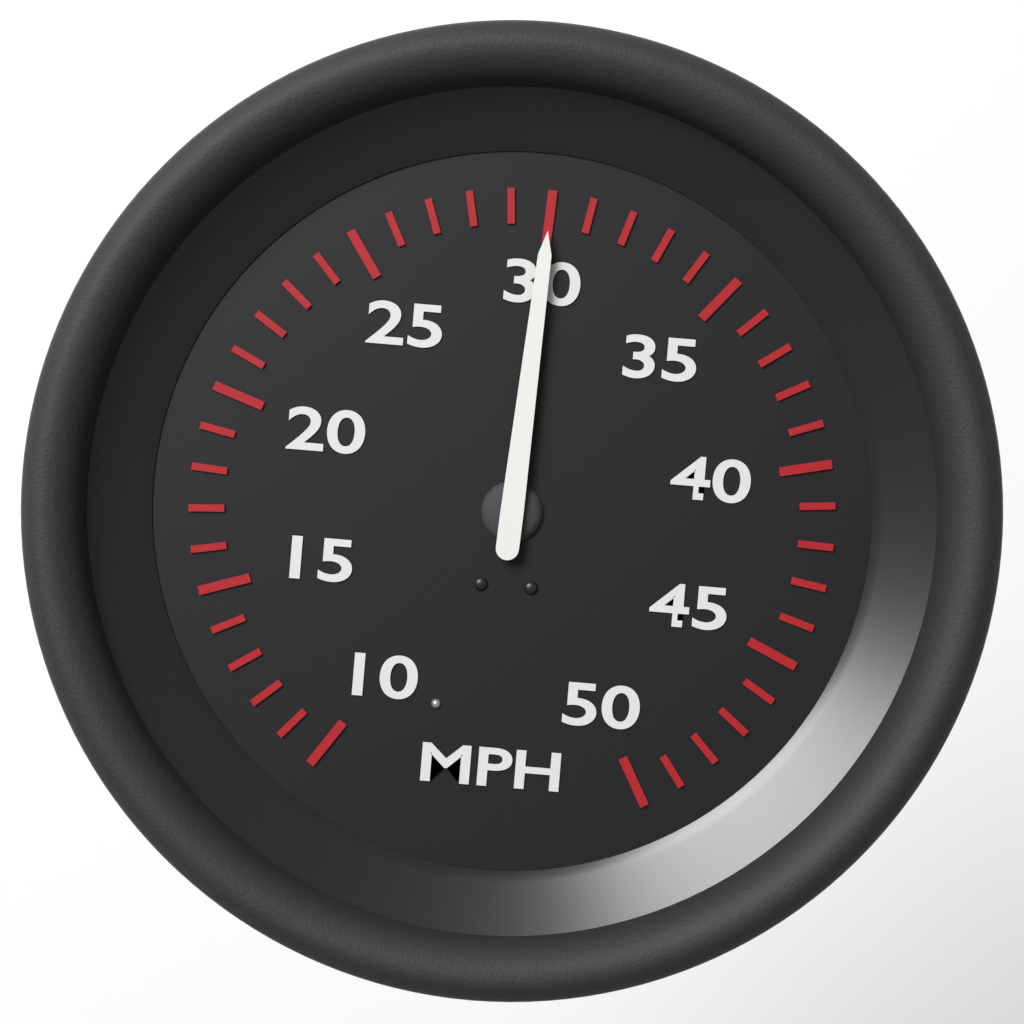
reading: 30 MPH
